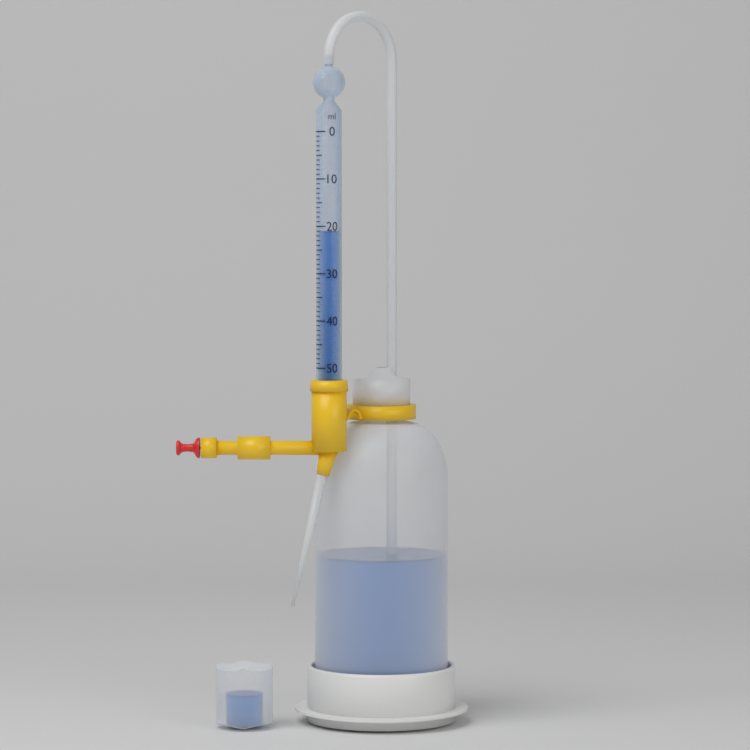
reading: 21 ml
